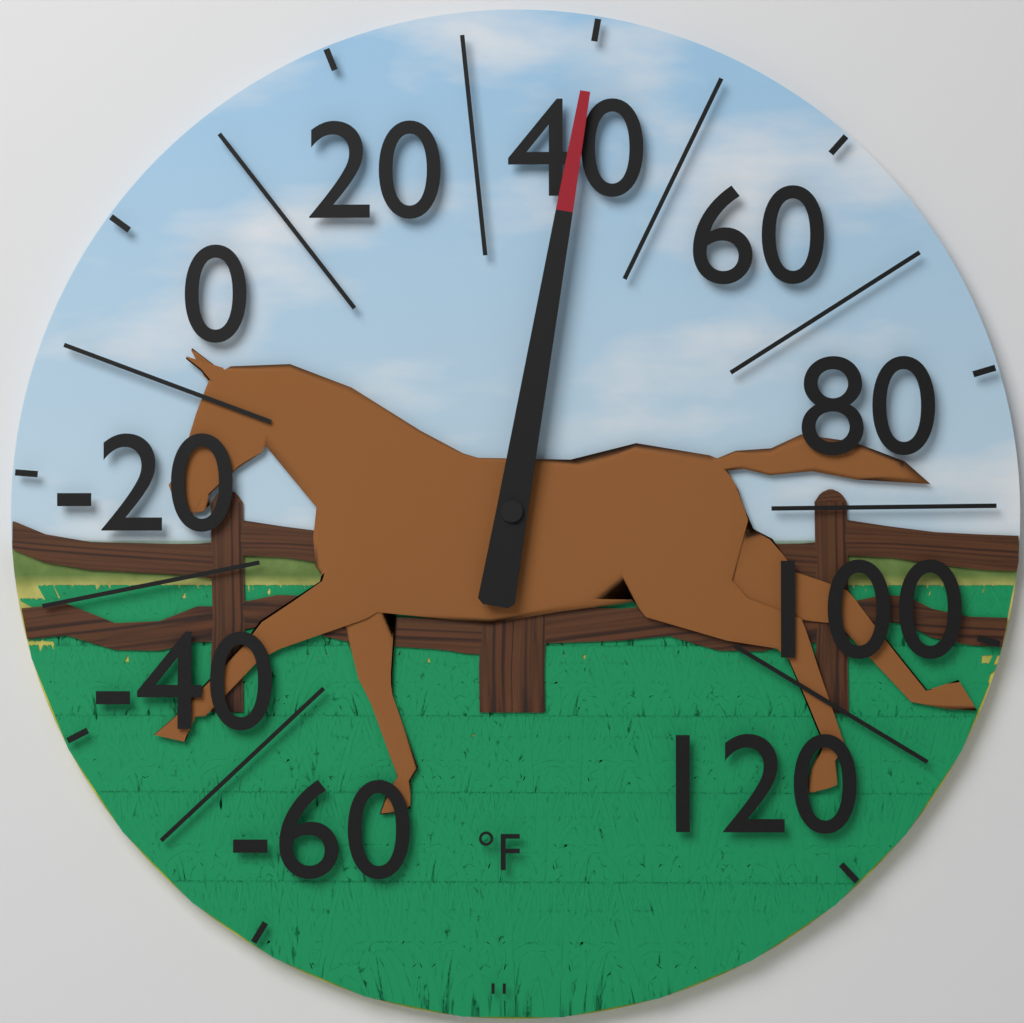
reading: 40 °F
